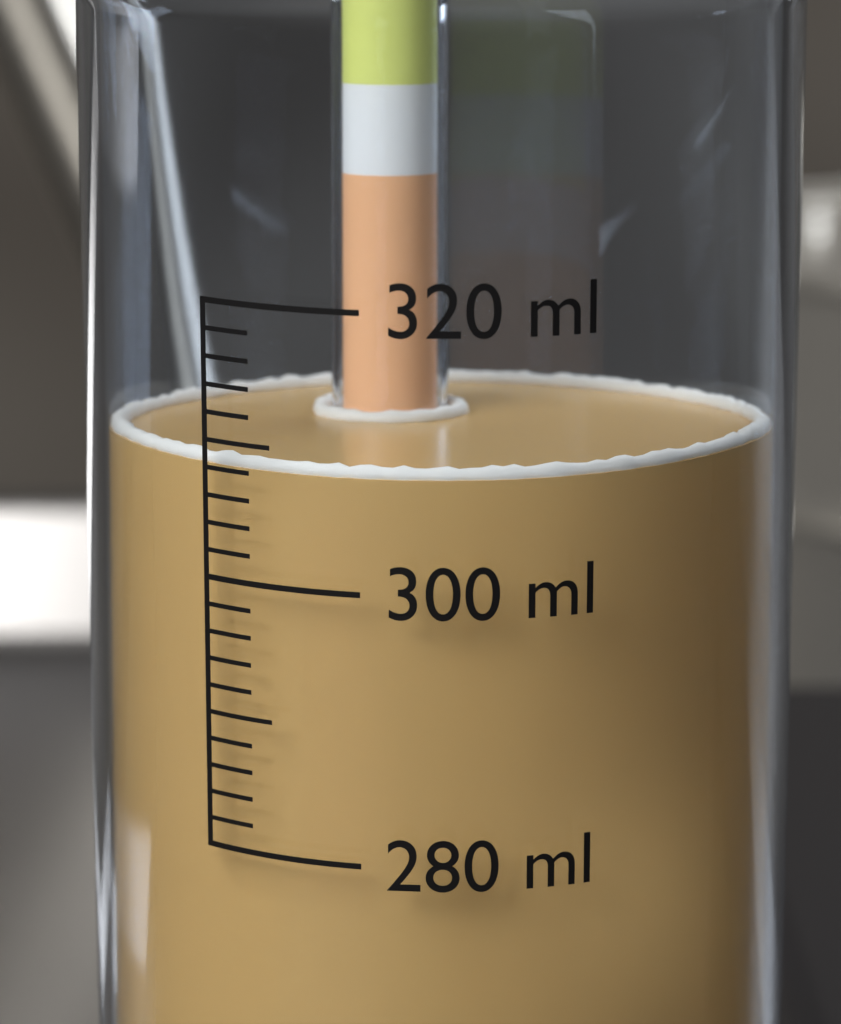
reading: 308 ml
